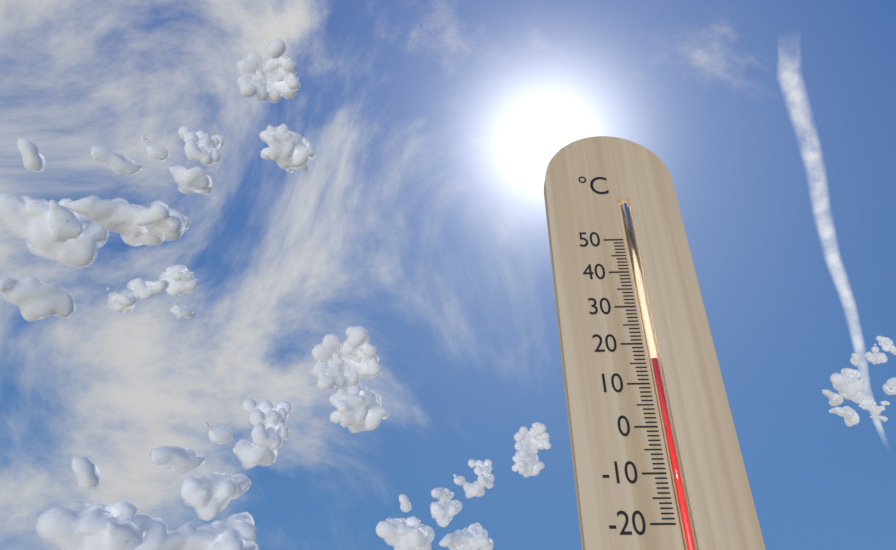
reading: 16 °C
